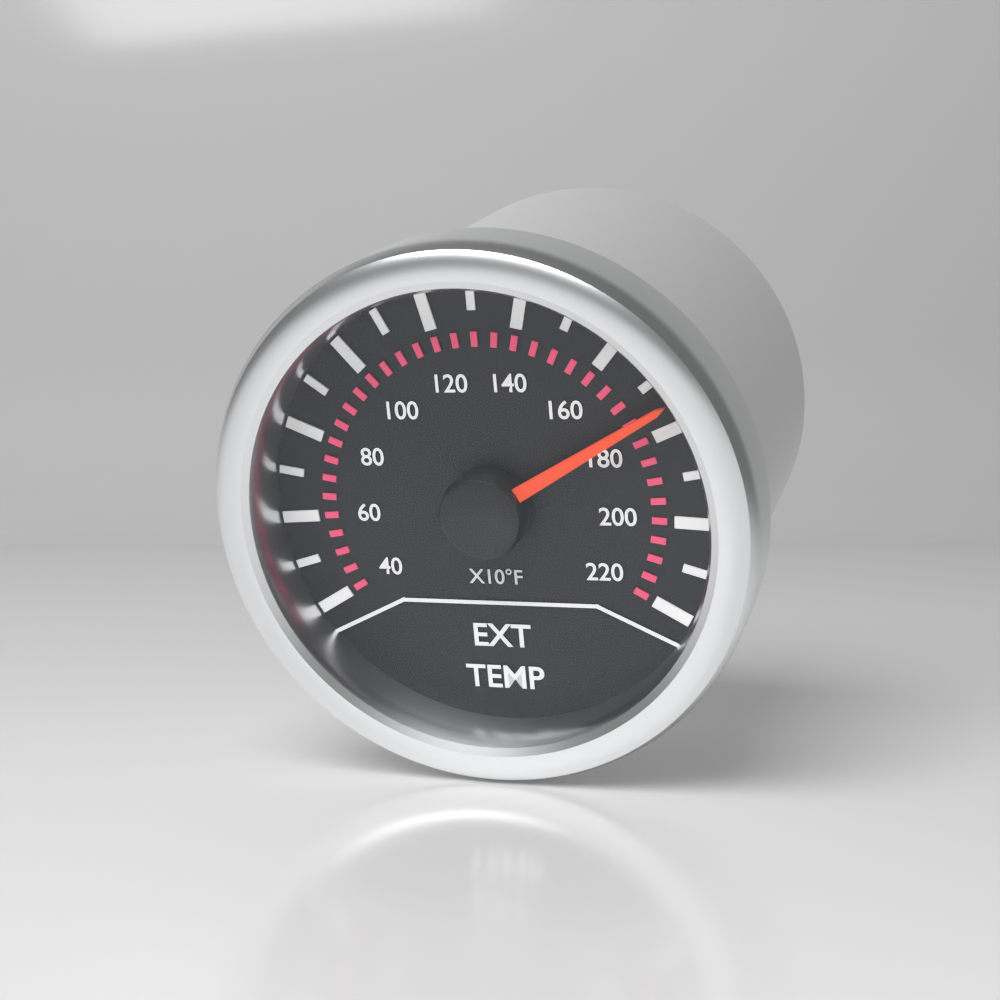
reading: 1750 °F
